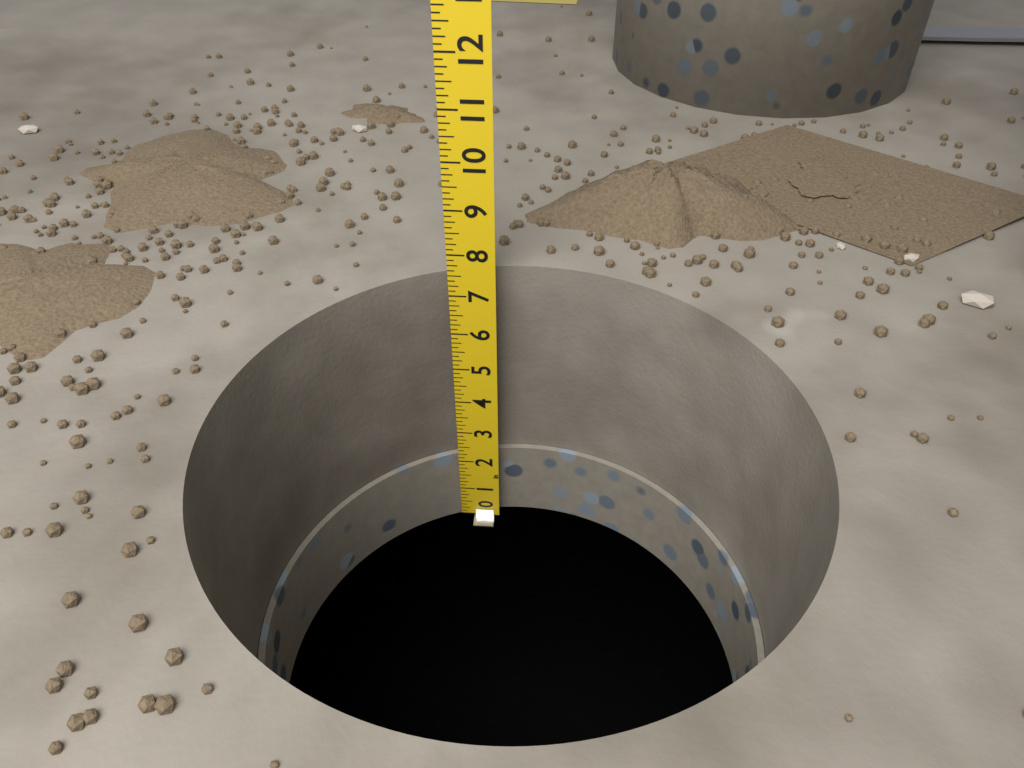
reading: 2.250 in
